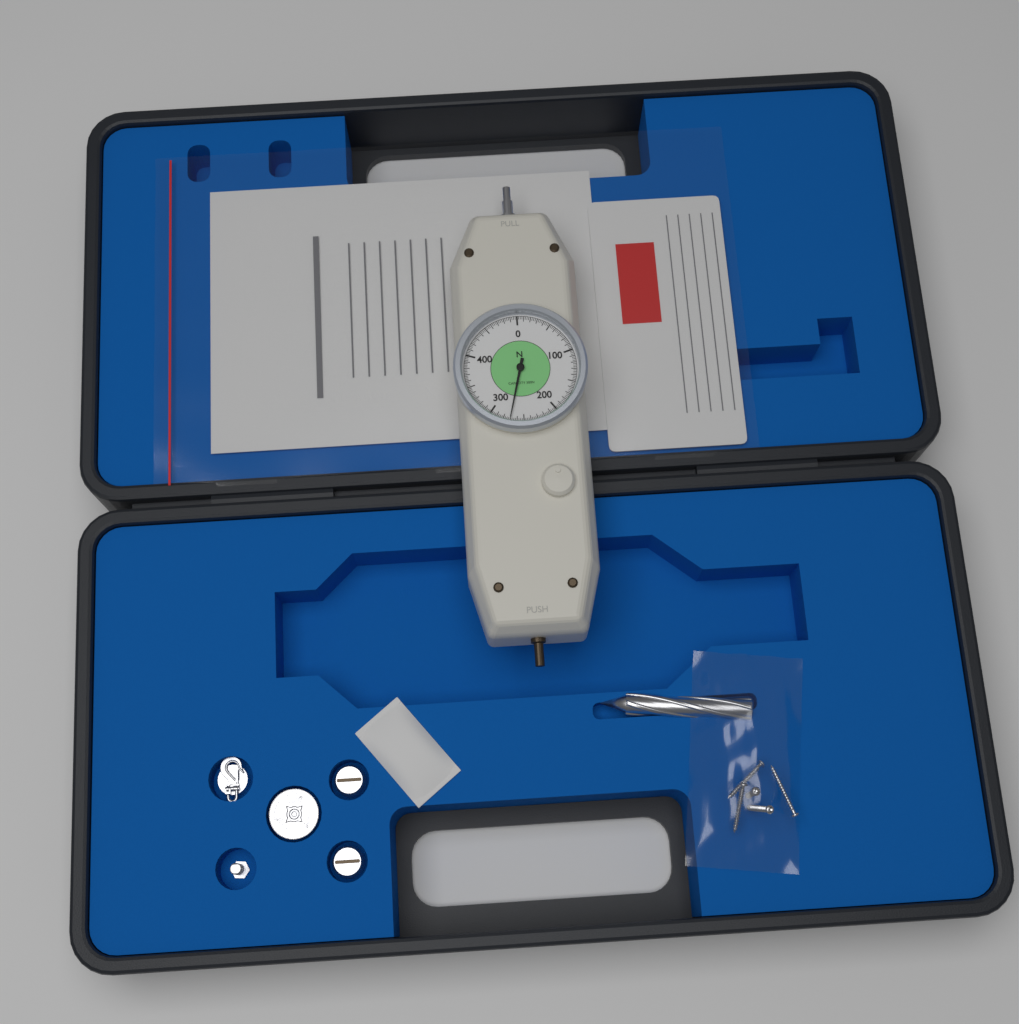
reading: 270.0 N
